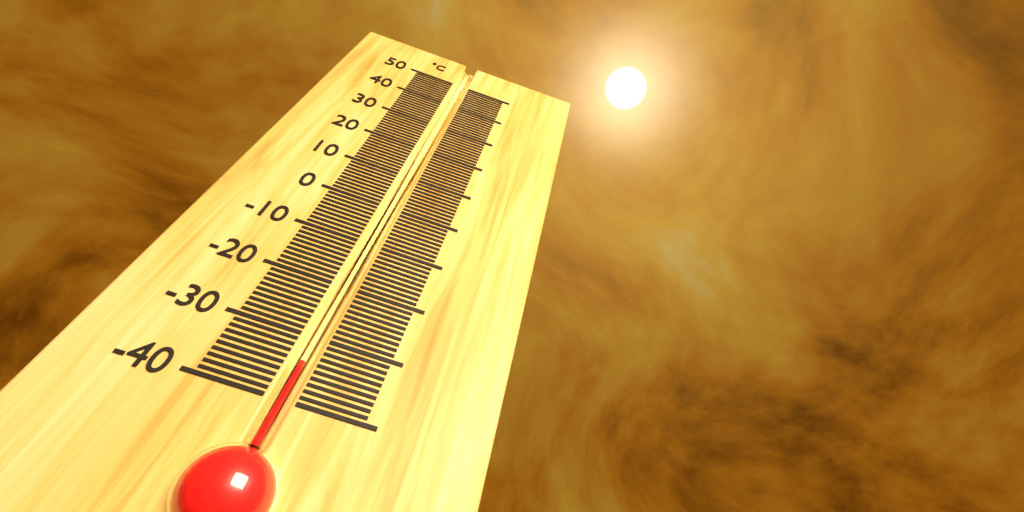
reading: -34 °C
